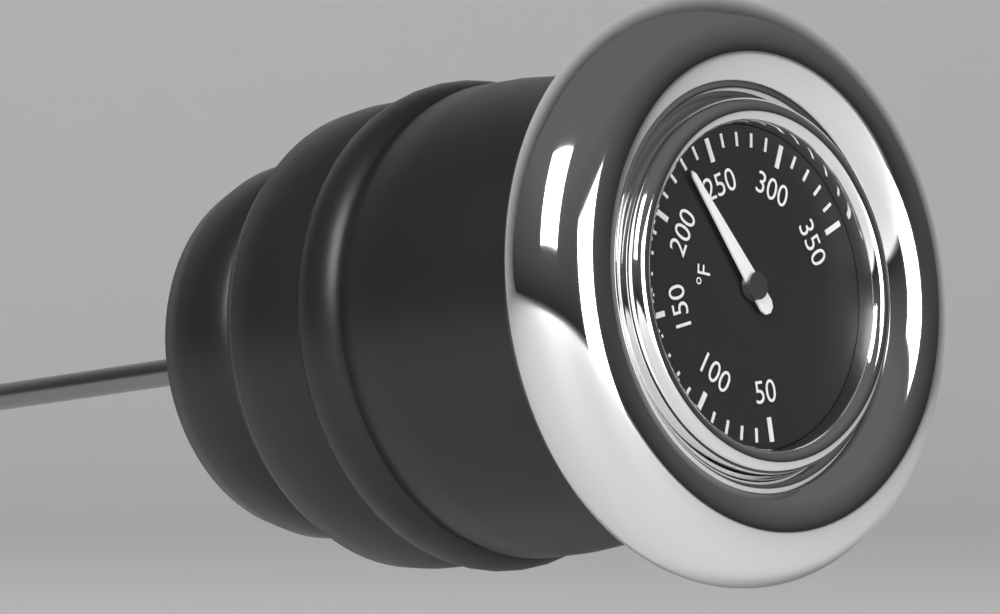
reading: 230 °F
